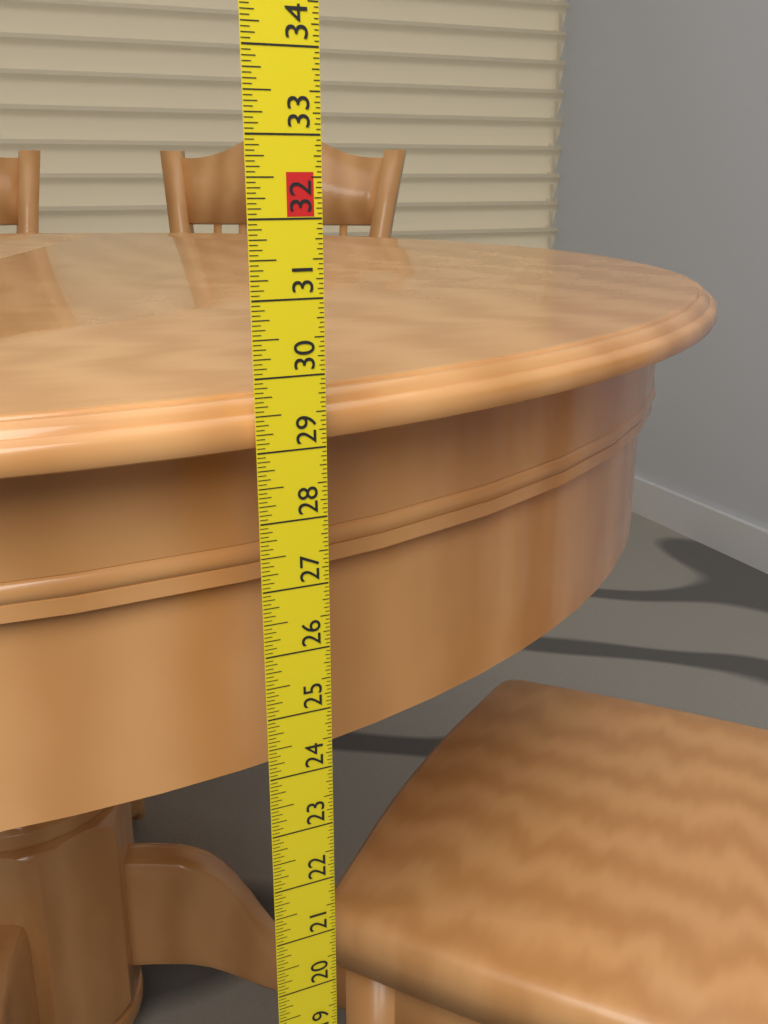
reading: 29.6875 in
